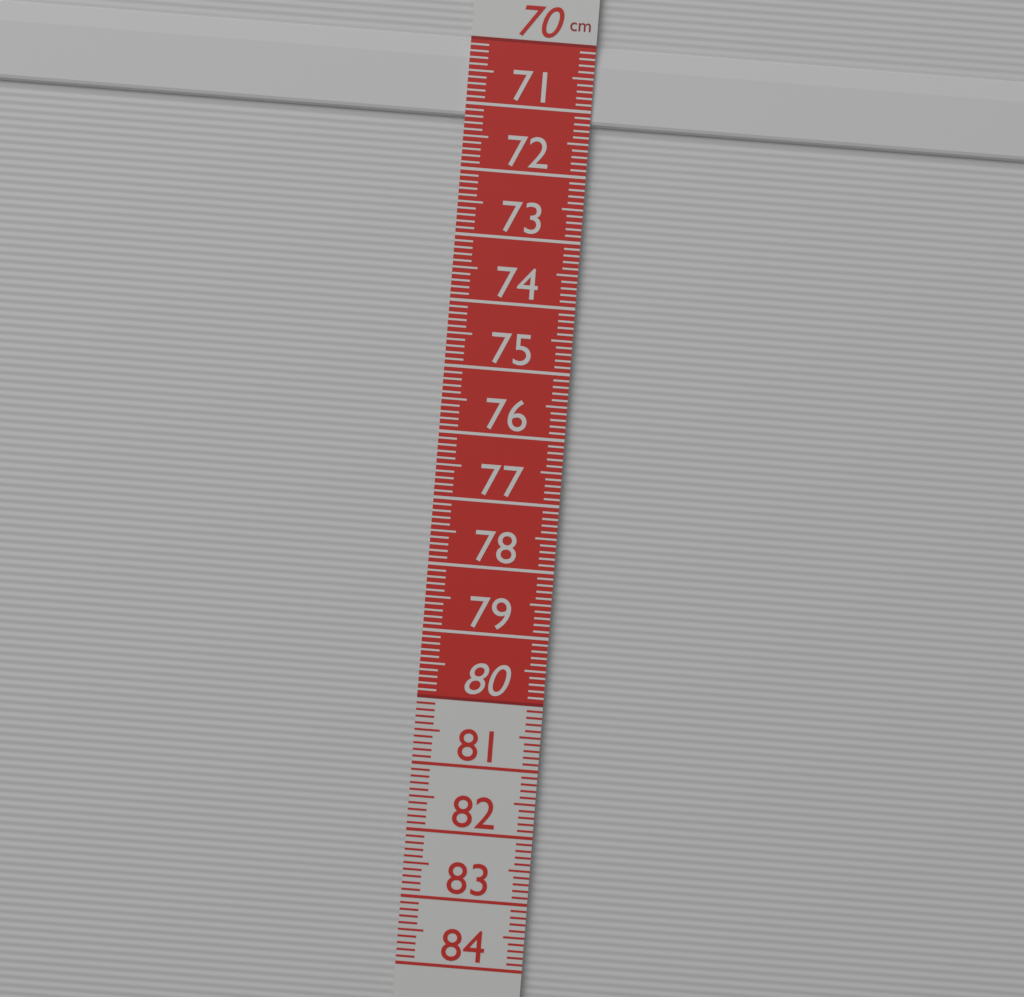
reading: 71.2 cm
